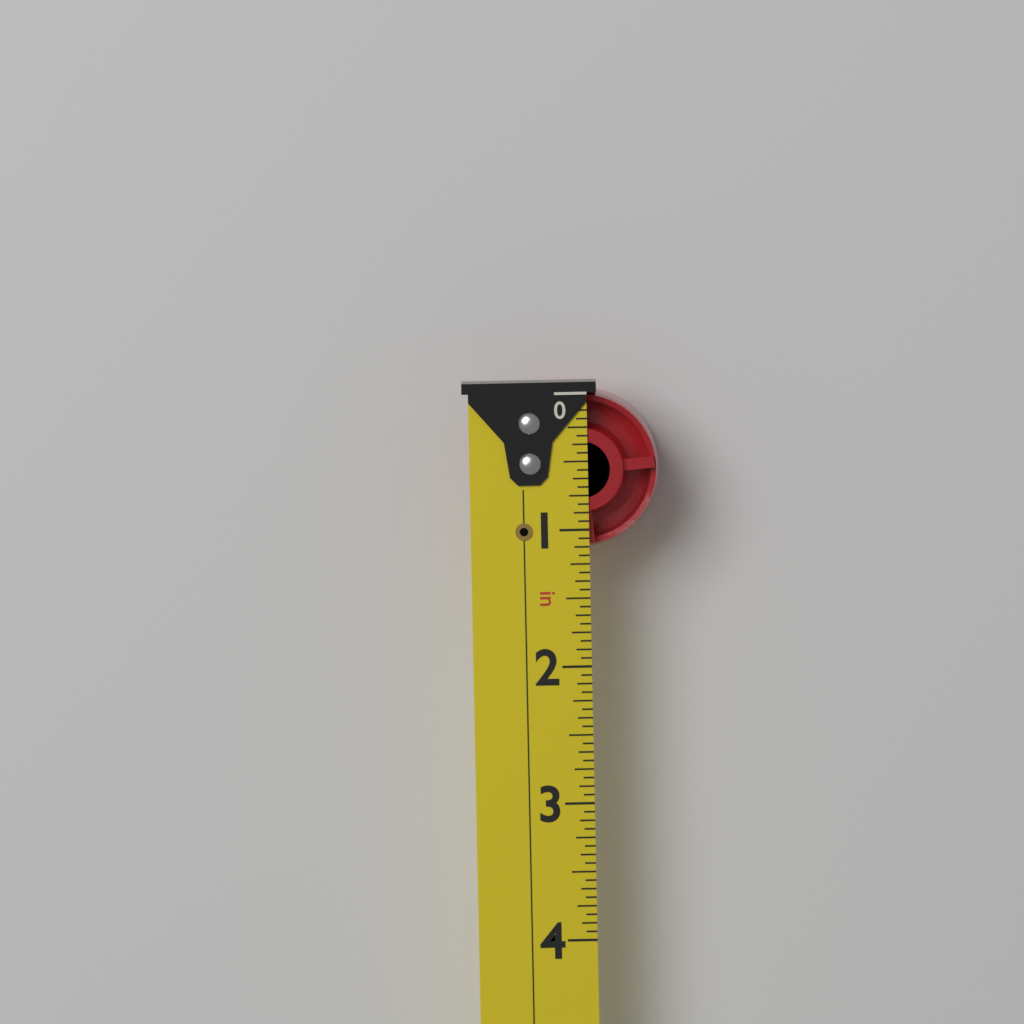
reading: 1.1250 in
